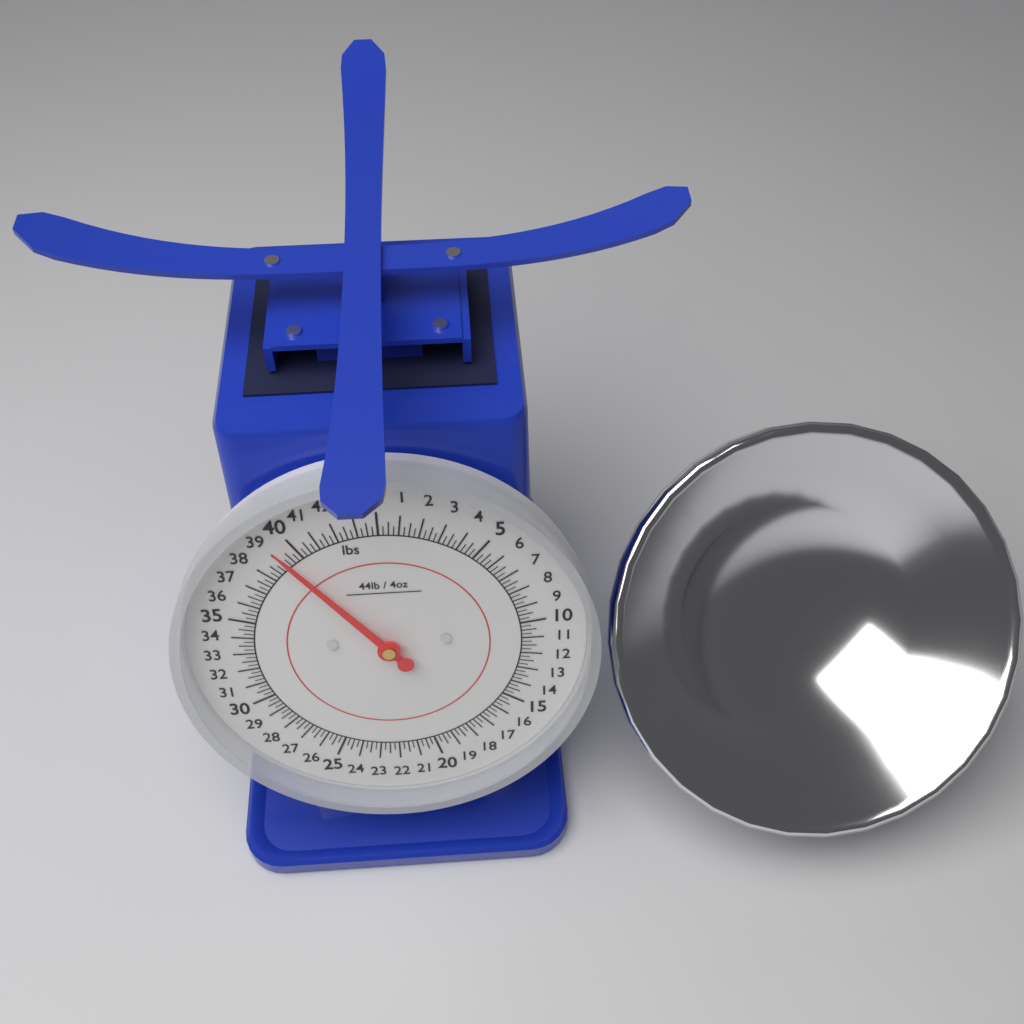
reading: 39.25 lbs
